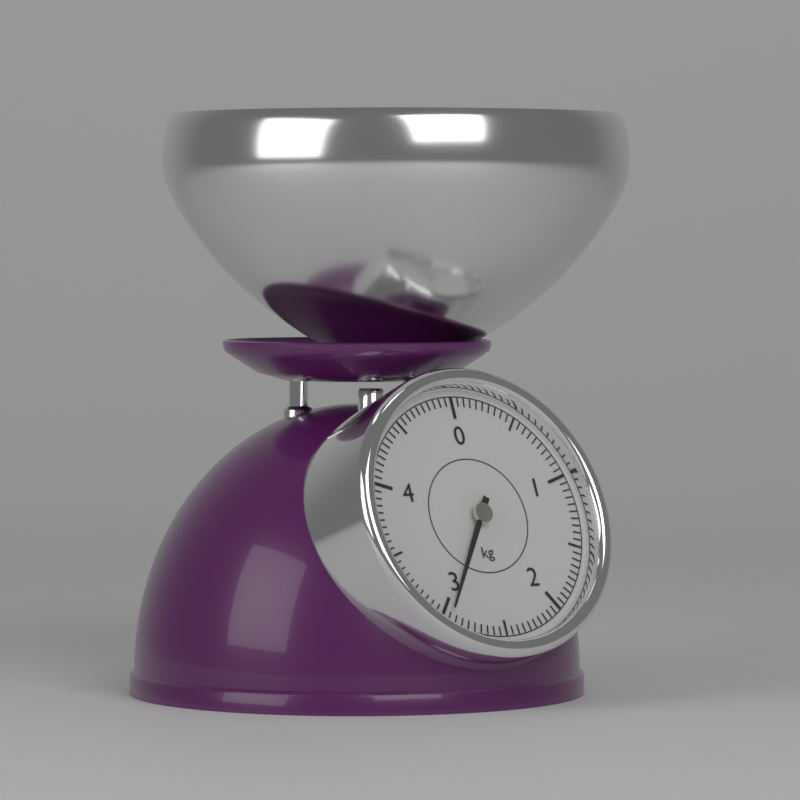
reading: 2.95 kg
